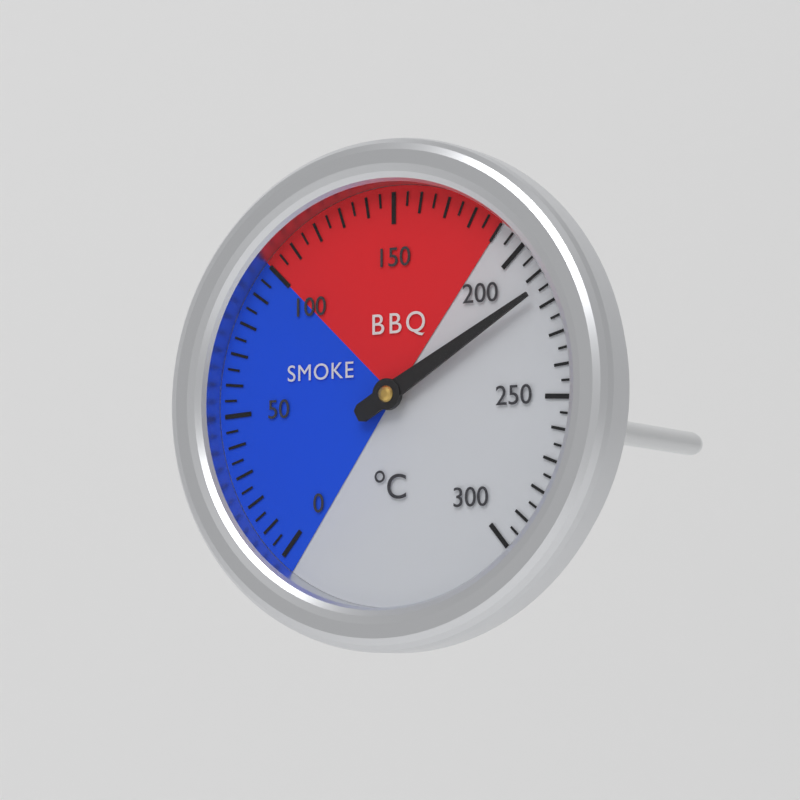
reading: 215 °C
